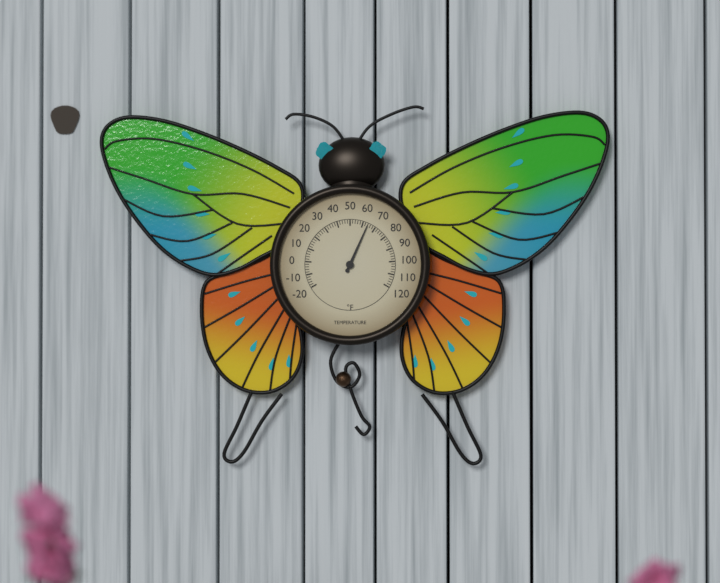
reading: 64 °F
